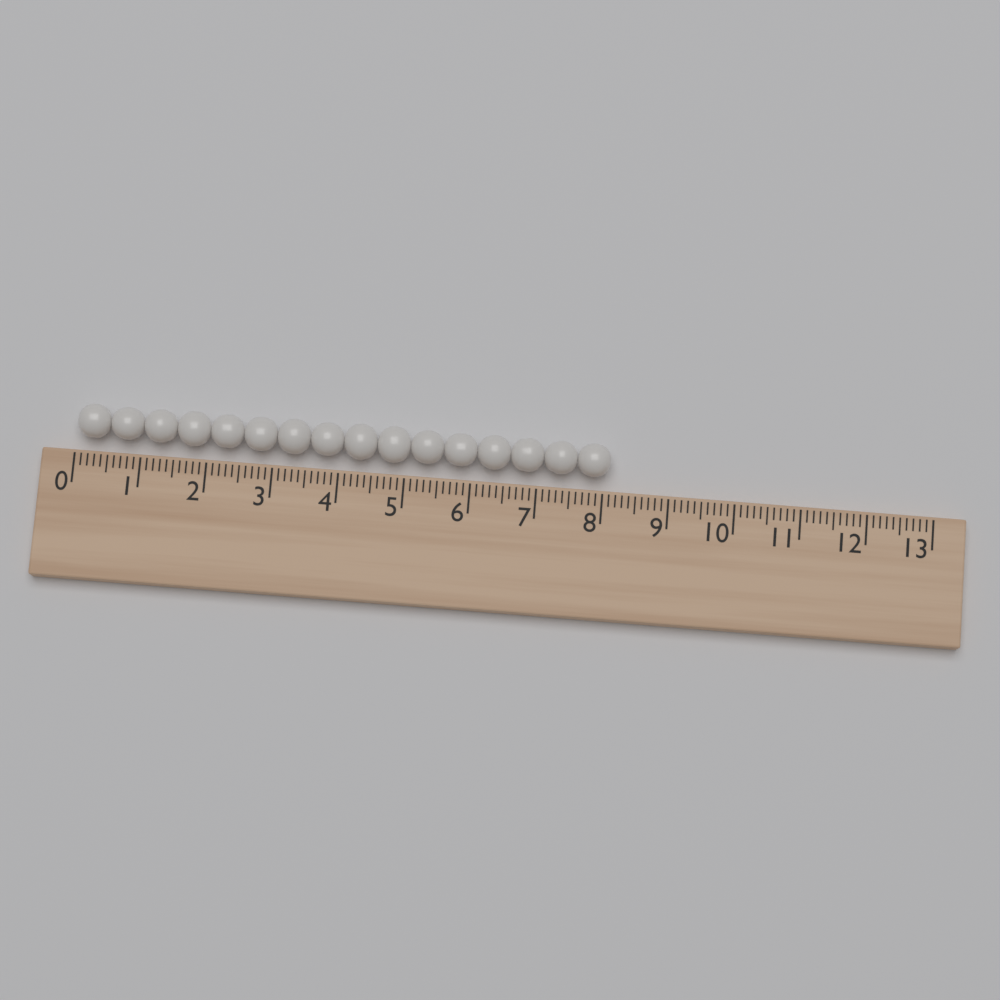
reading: 8.1 (no unit)
